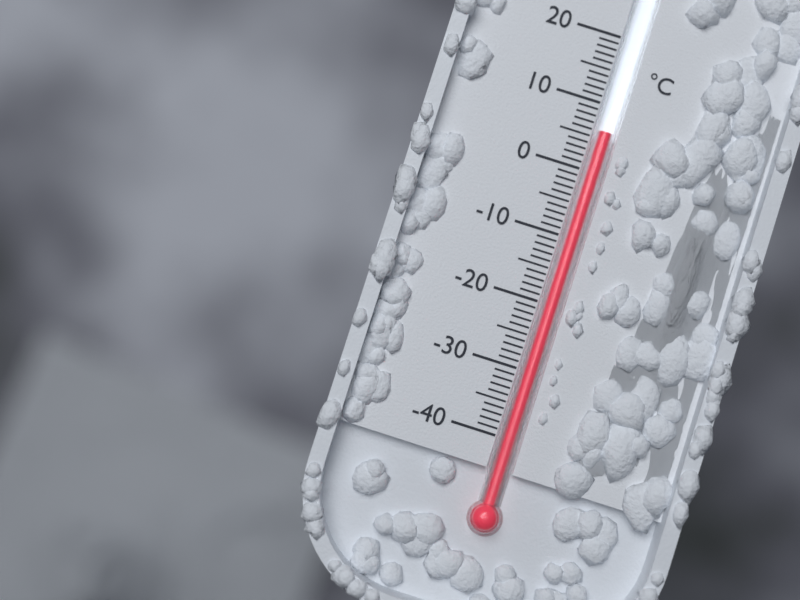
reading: 6 °C
